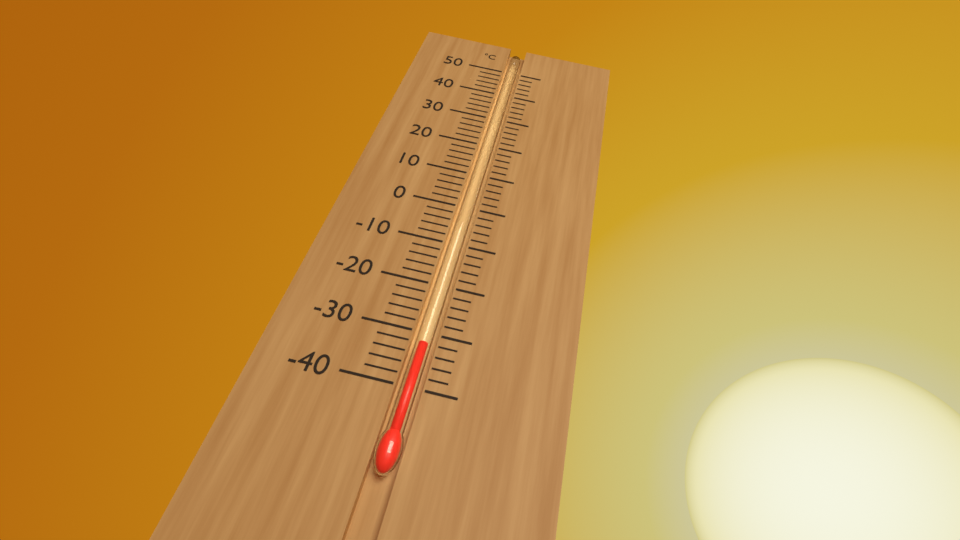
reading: -32 °C
